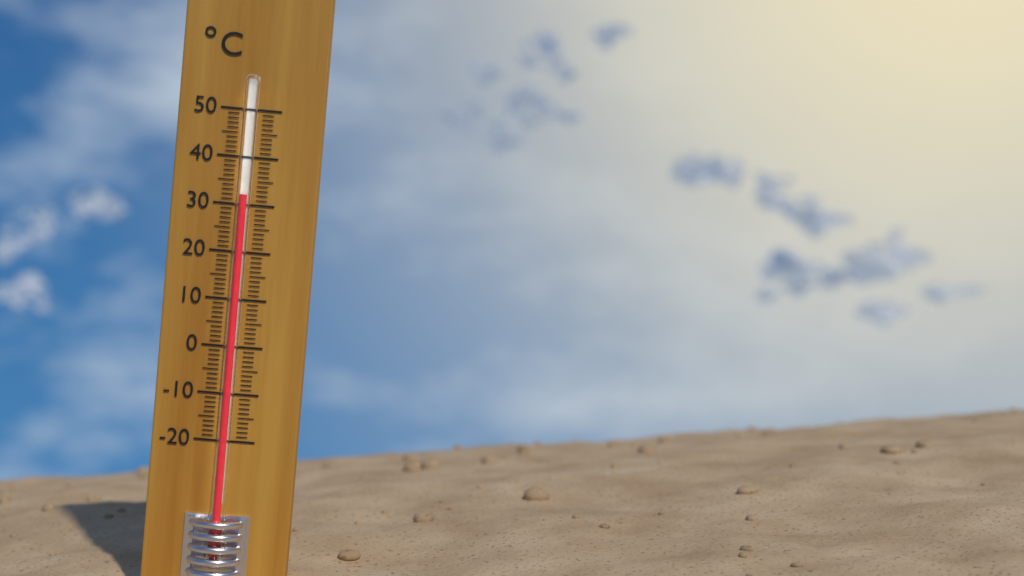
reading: 32 °C
